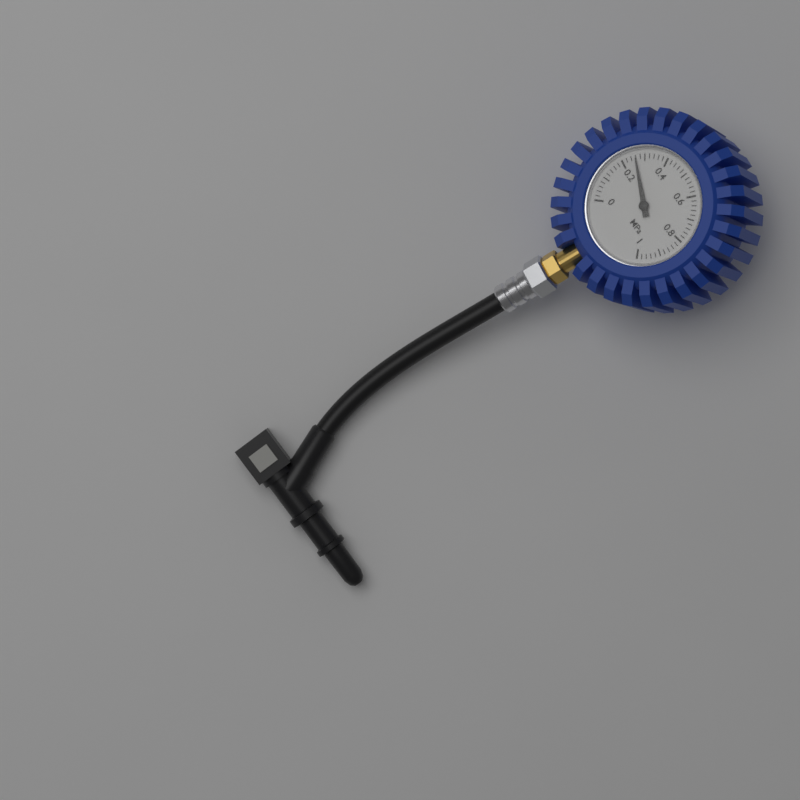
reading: 0.26 MPa
